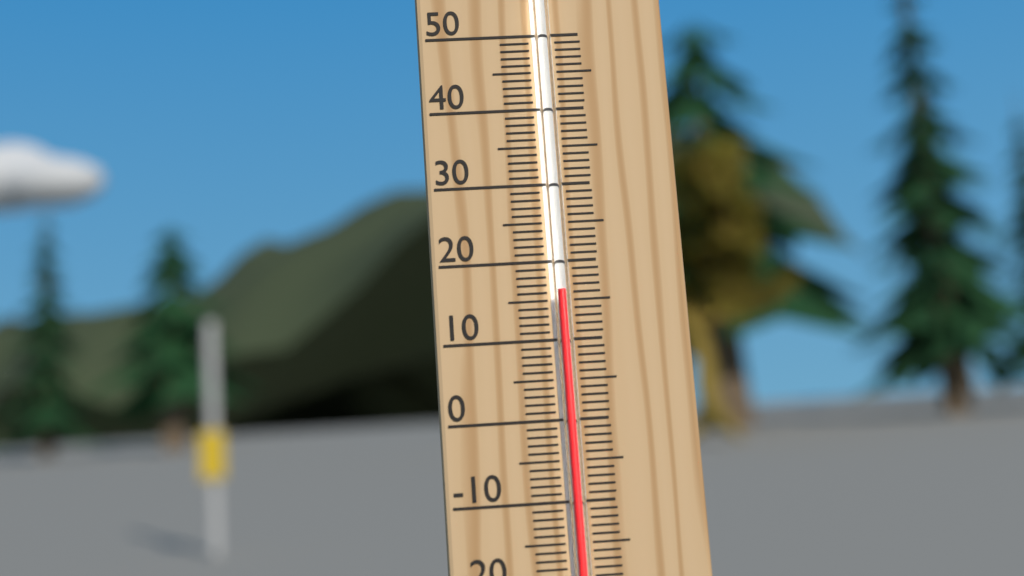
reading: 16 °C
